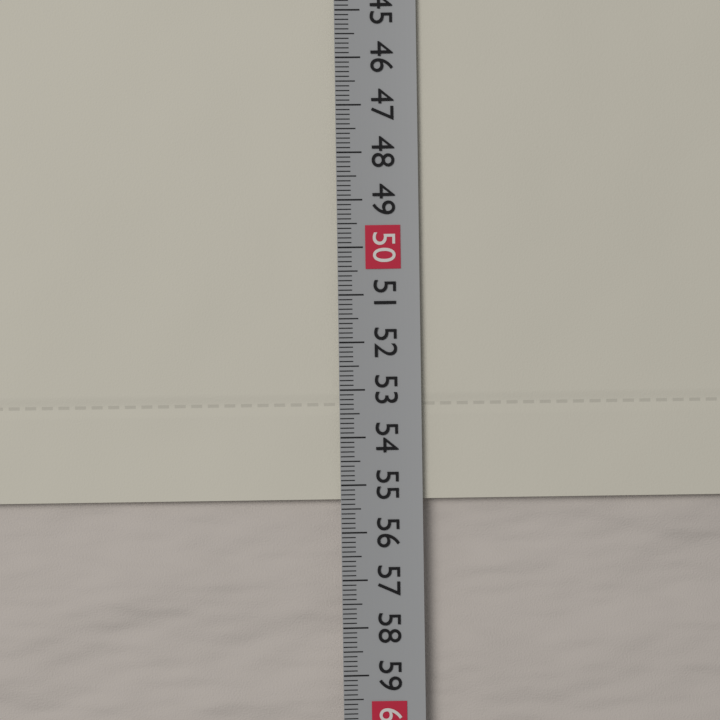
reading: 55.3 cm
